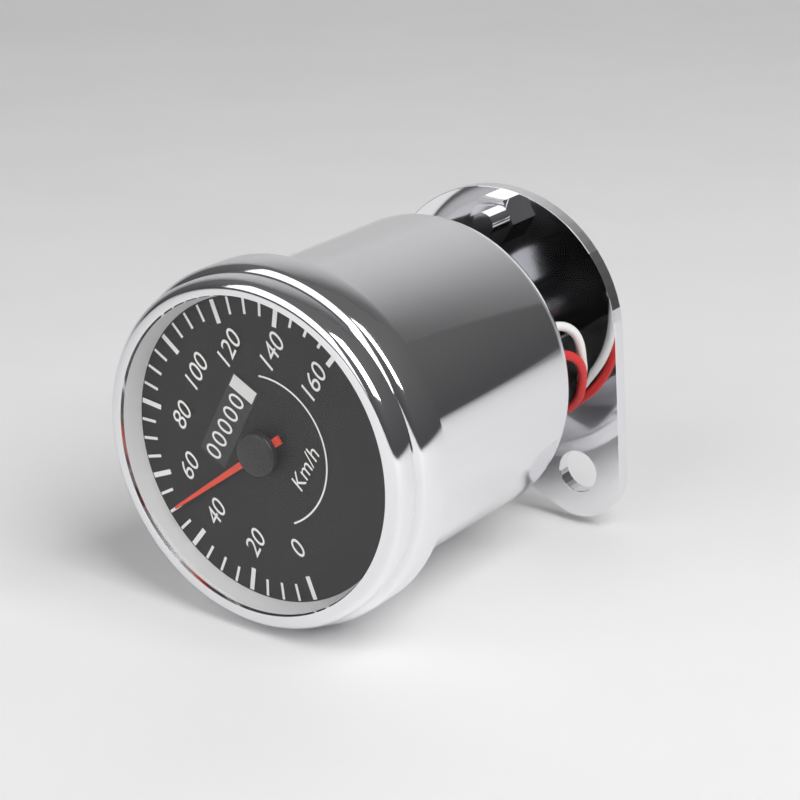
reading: 50 km/h
